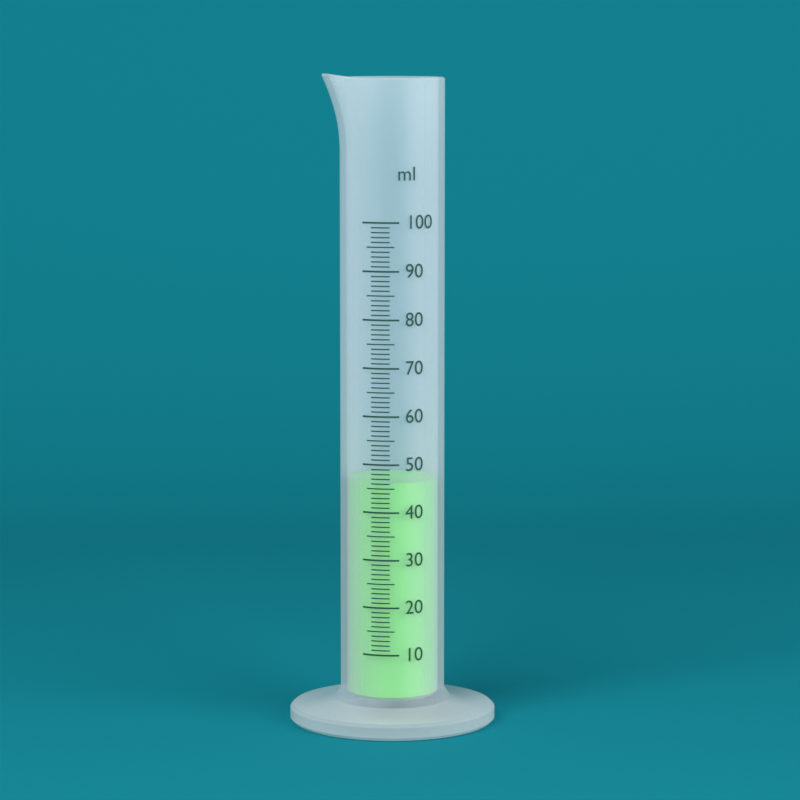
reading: 46 ml
